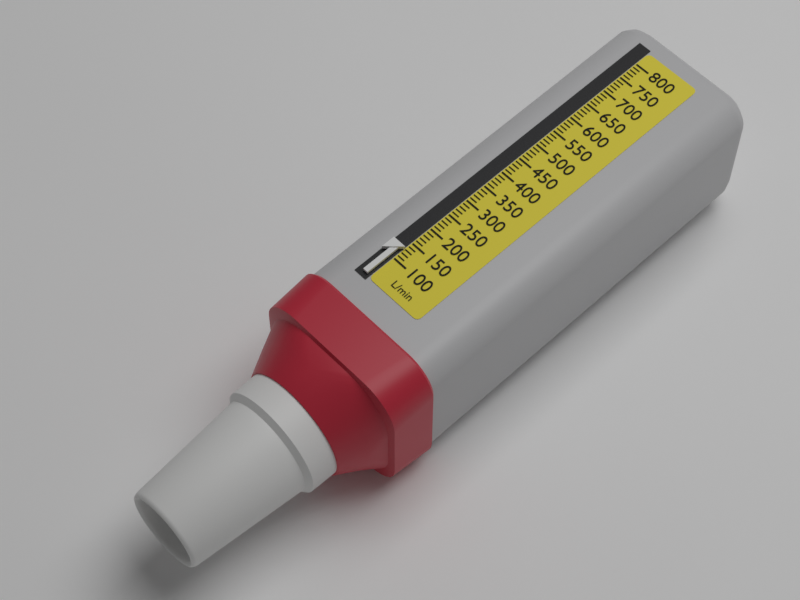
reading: 130 L/min
